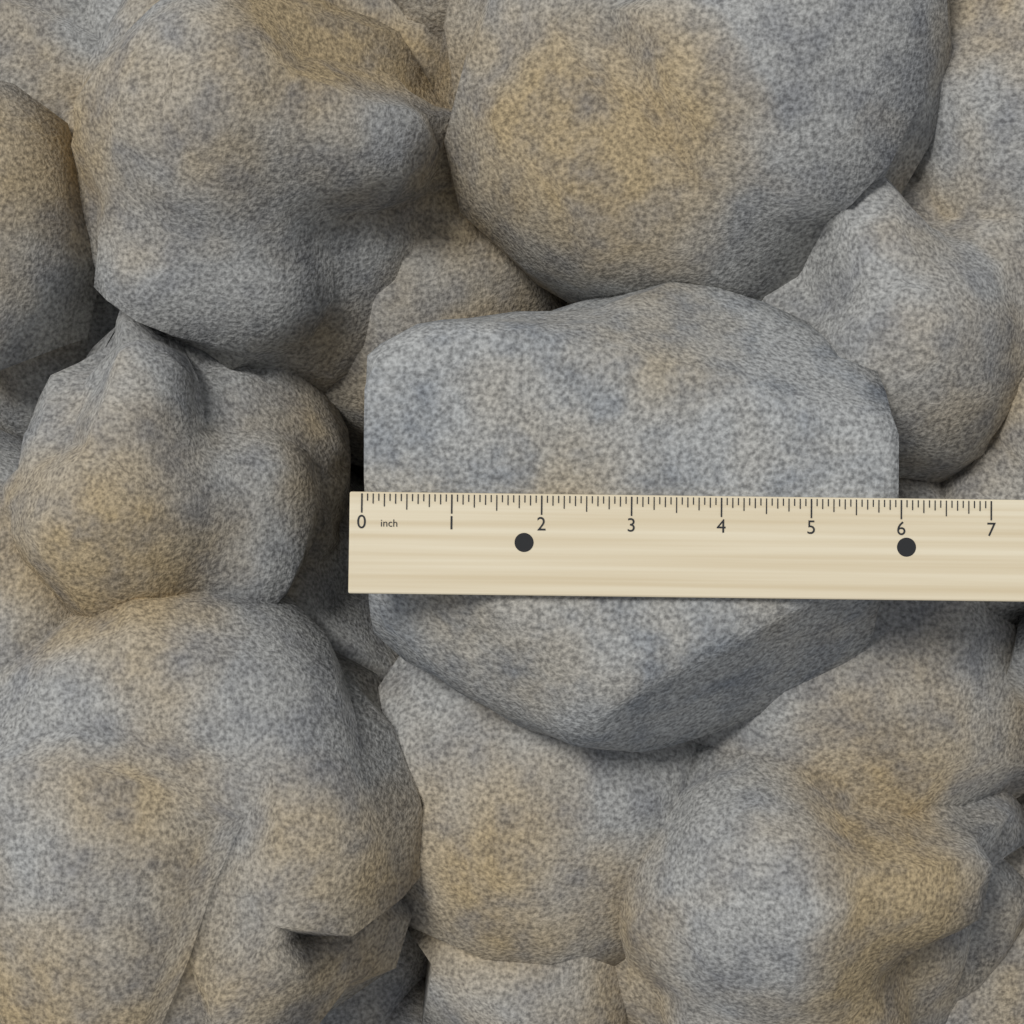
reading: 6.0000 inch
